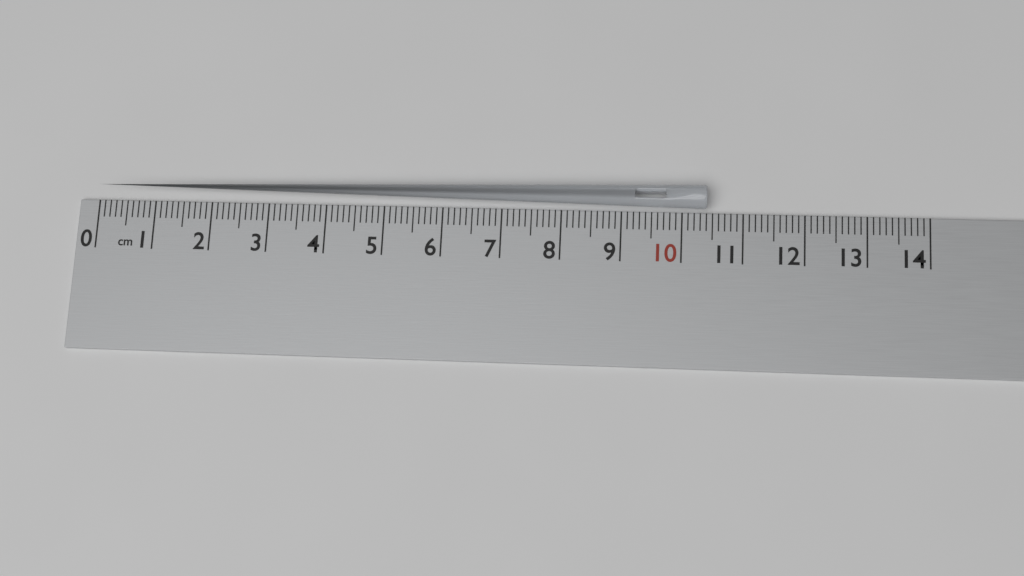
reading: 10.4 cm
